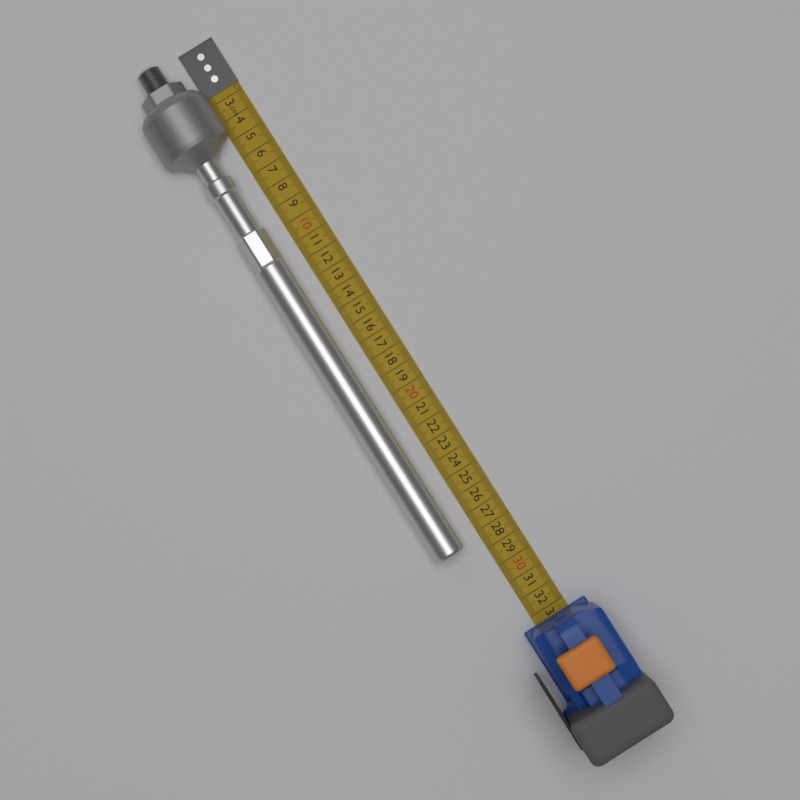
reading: 28.3 cm
